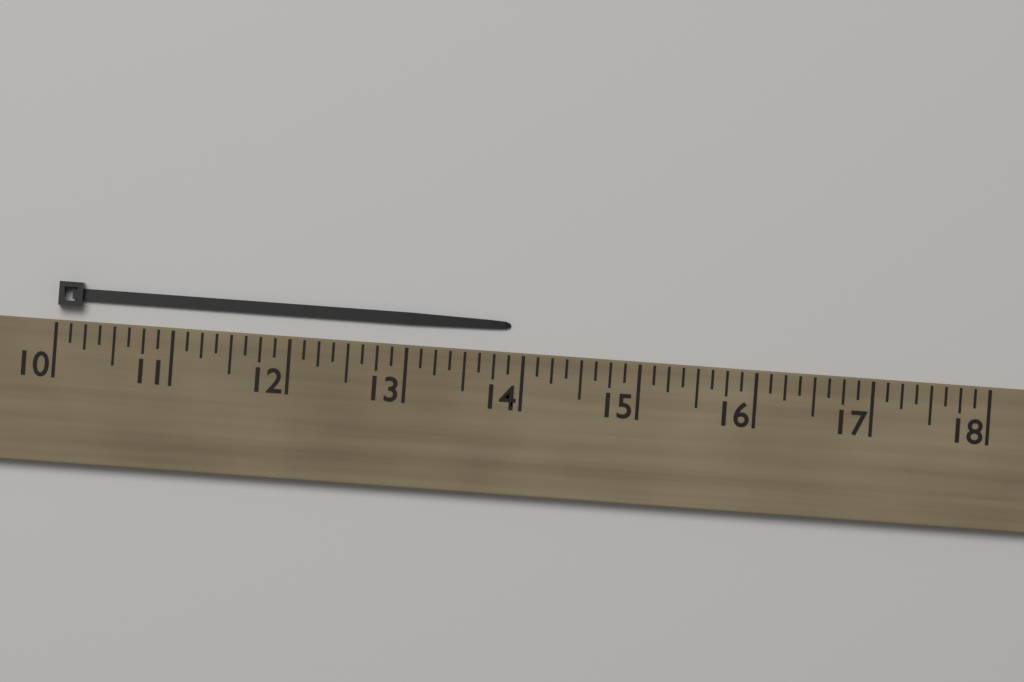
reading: 13.875 (no unit)
